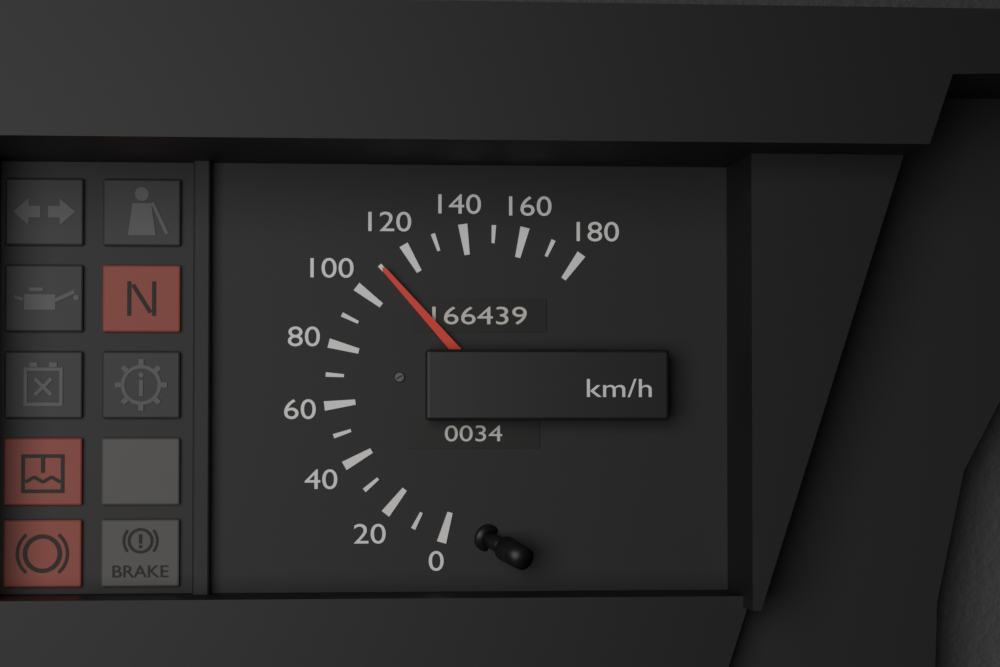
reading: 110 km/h
